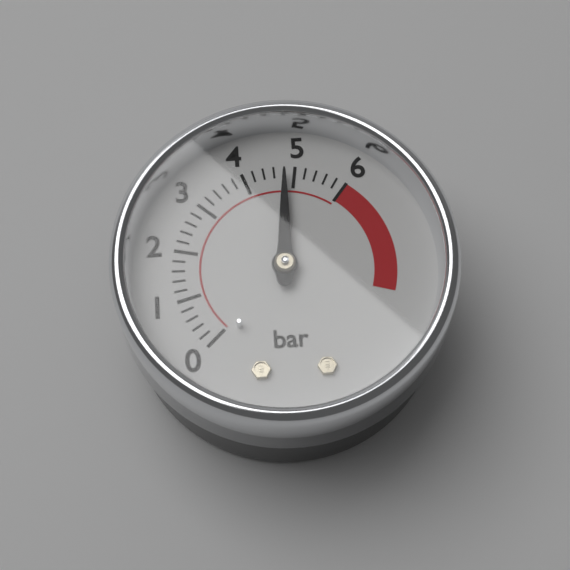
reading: 4.8 bar
